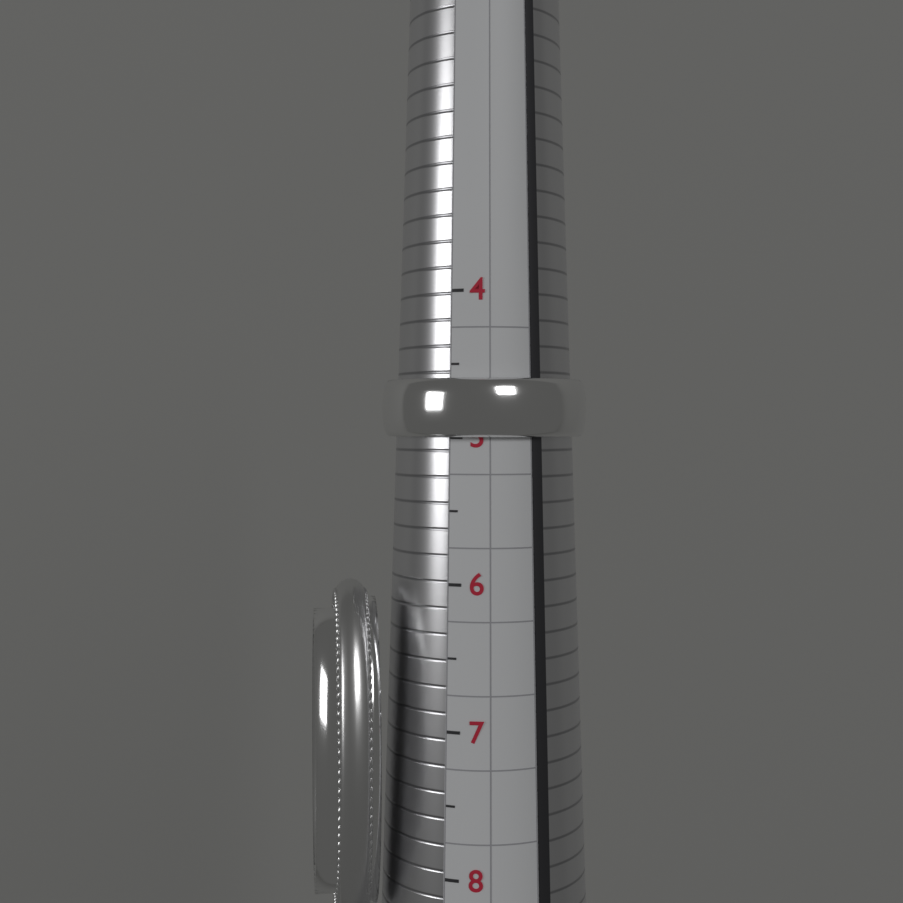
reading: 5.0 (no unit)
